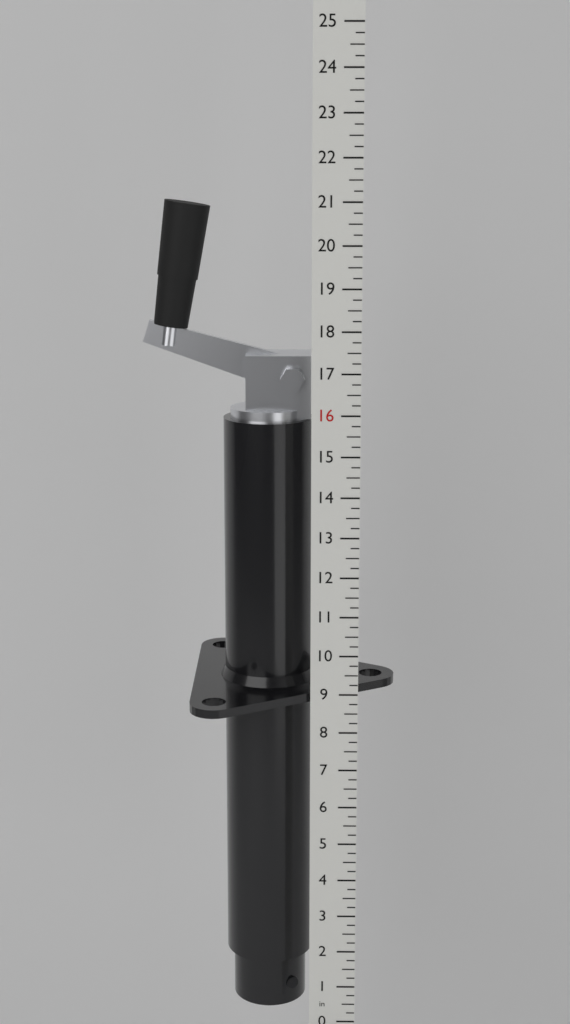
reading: 21.00 in
